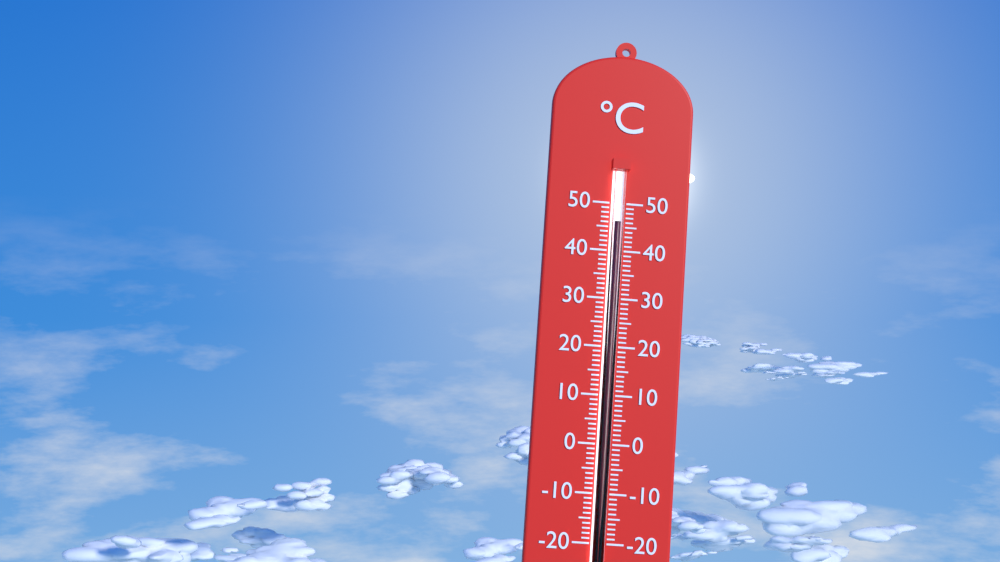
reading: 46 °C
